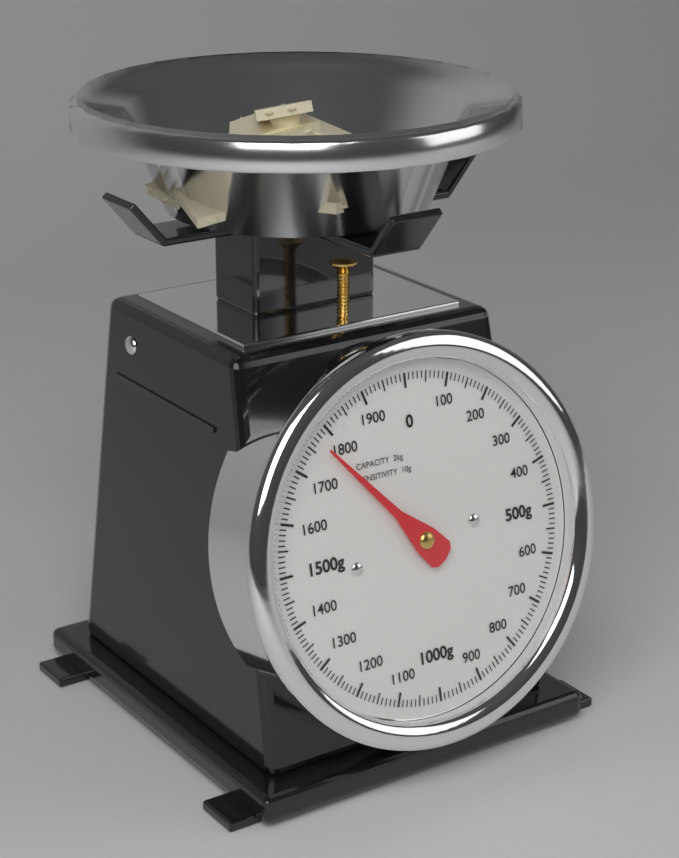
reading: 1770 g
